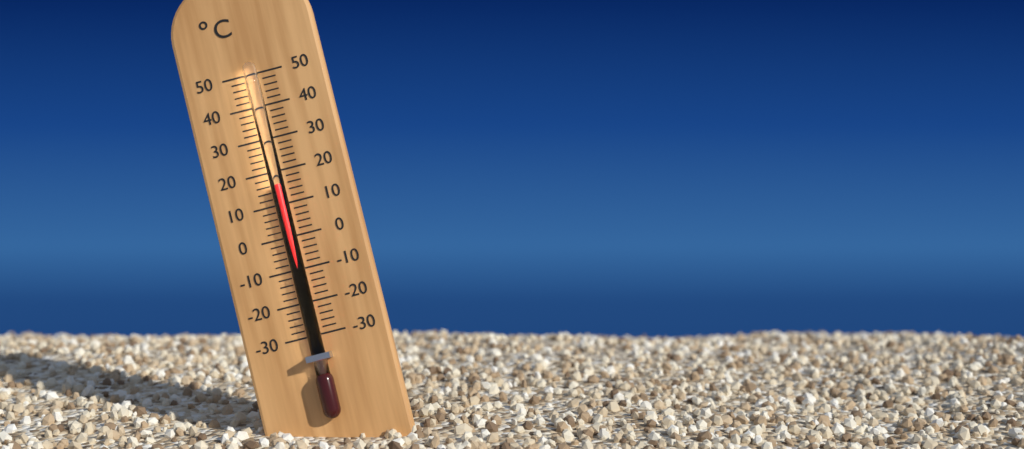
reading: 16 °C
